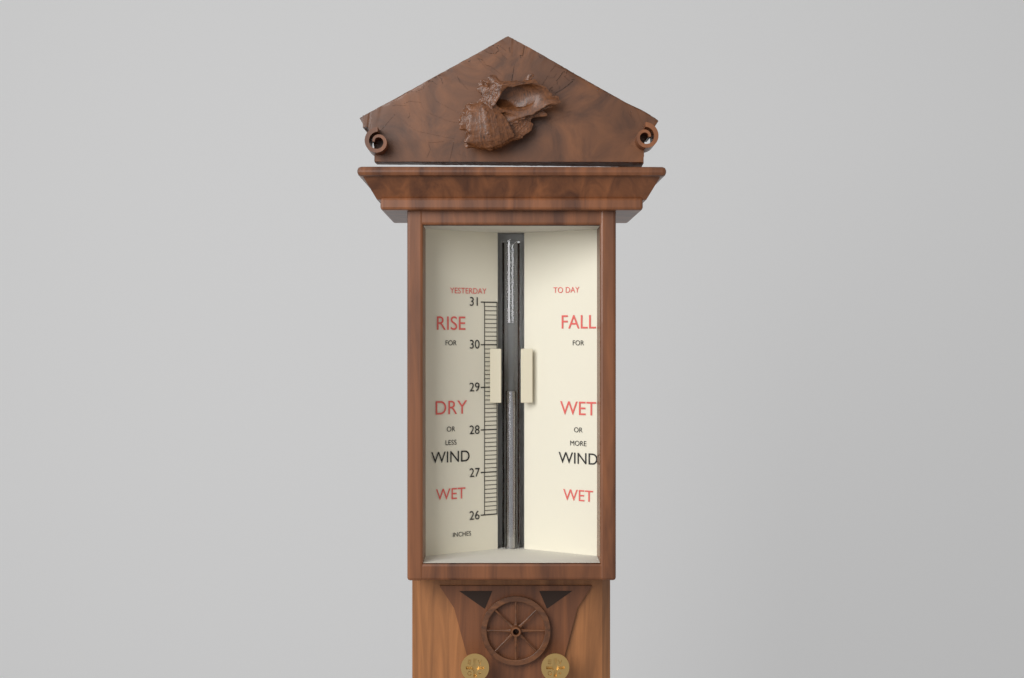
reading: 28.9 in
